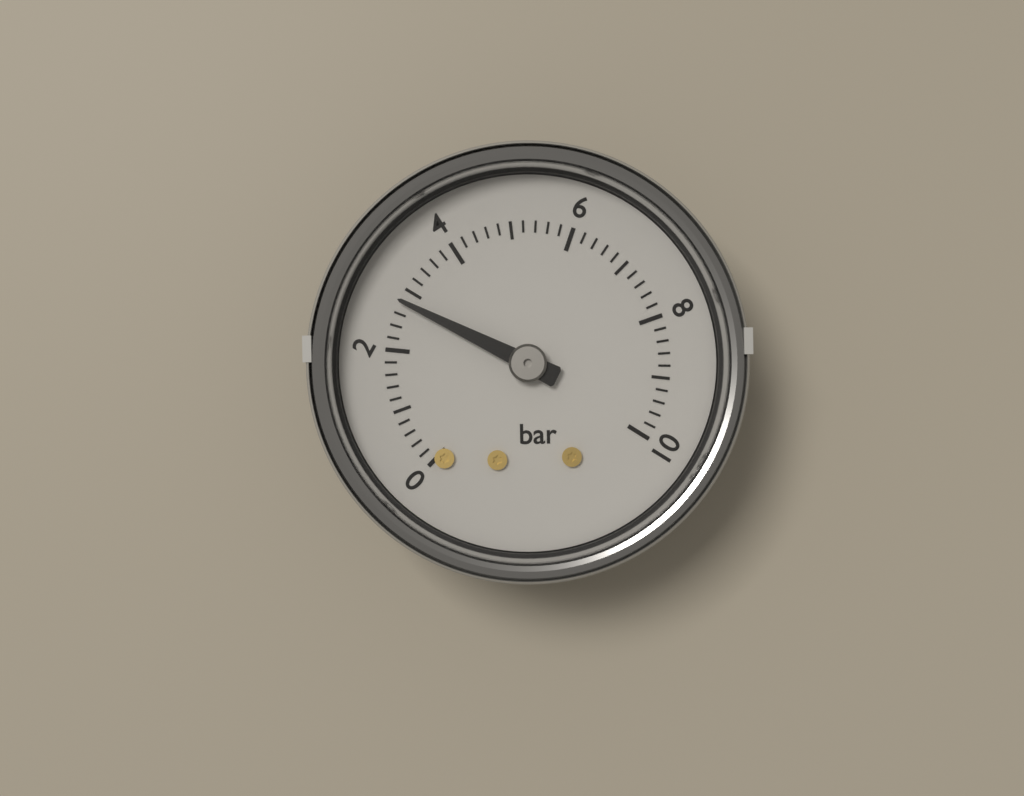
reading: 2.8 bar
